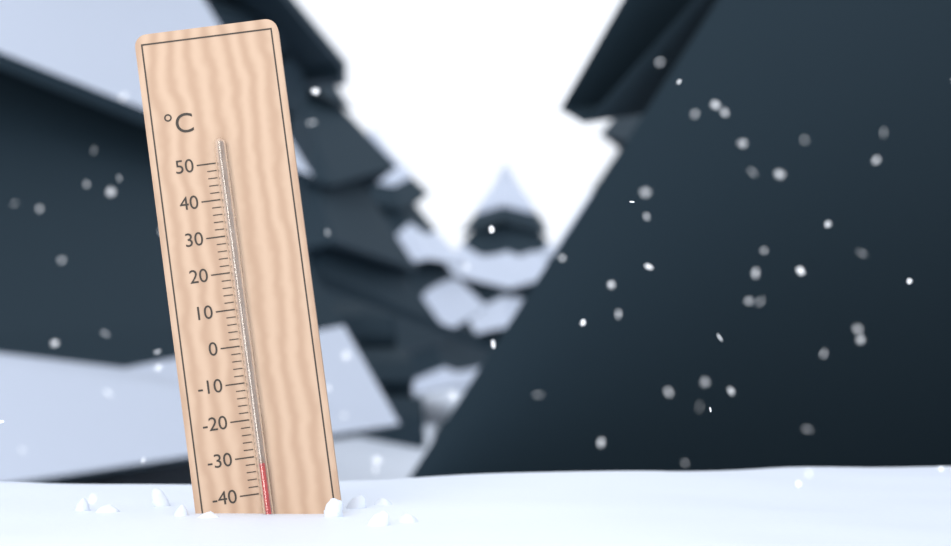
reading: -32 °C
